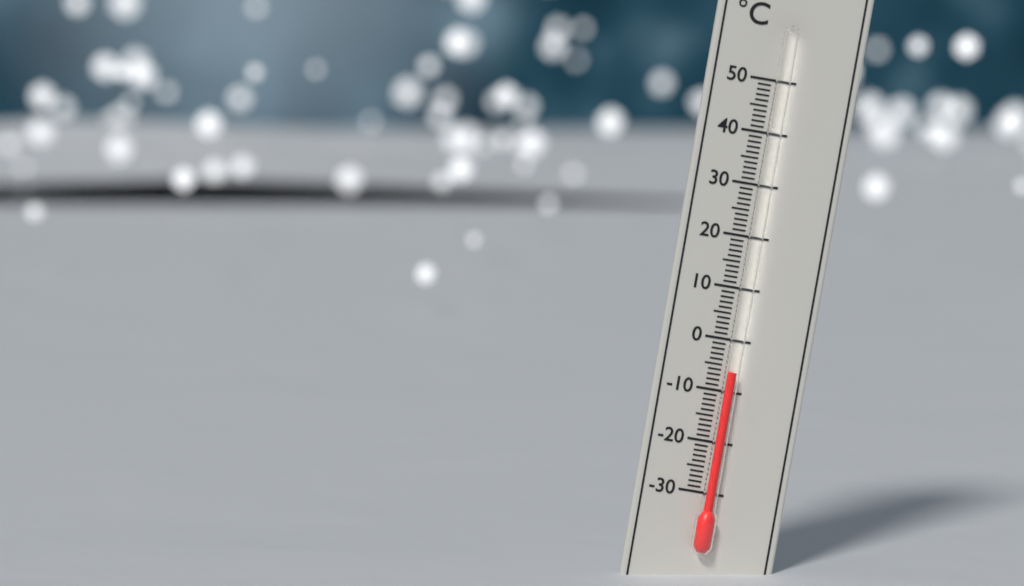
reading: -6 °C
